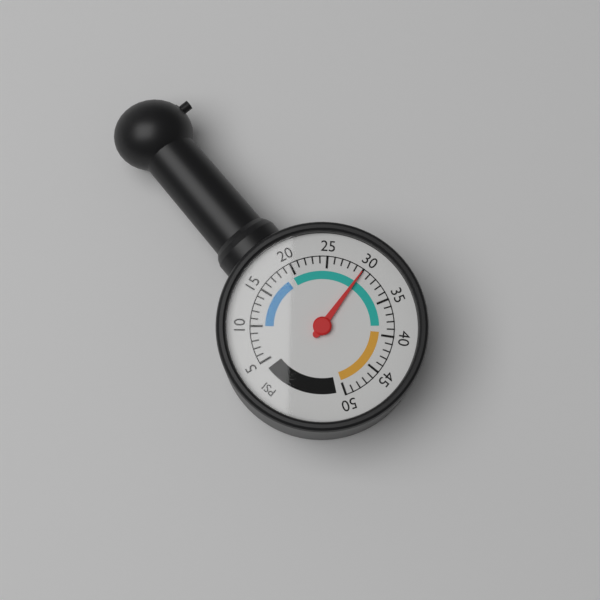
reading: 30 psi
